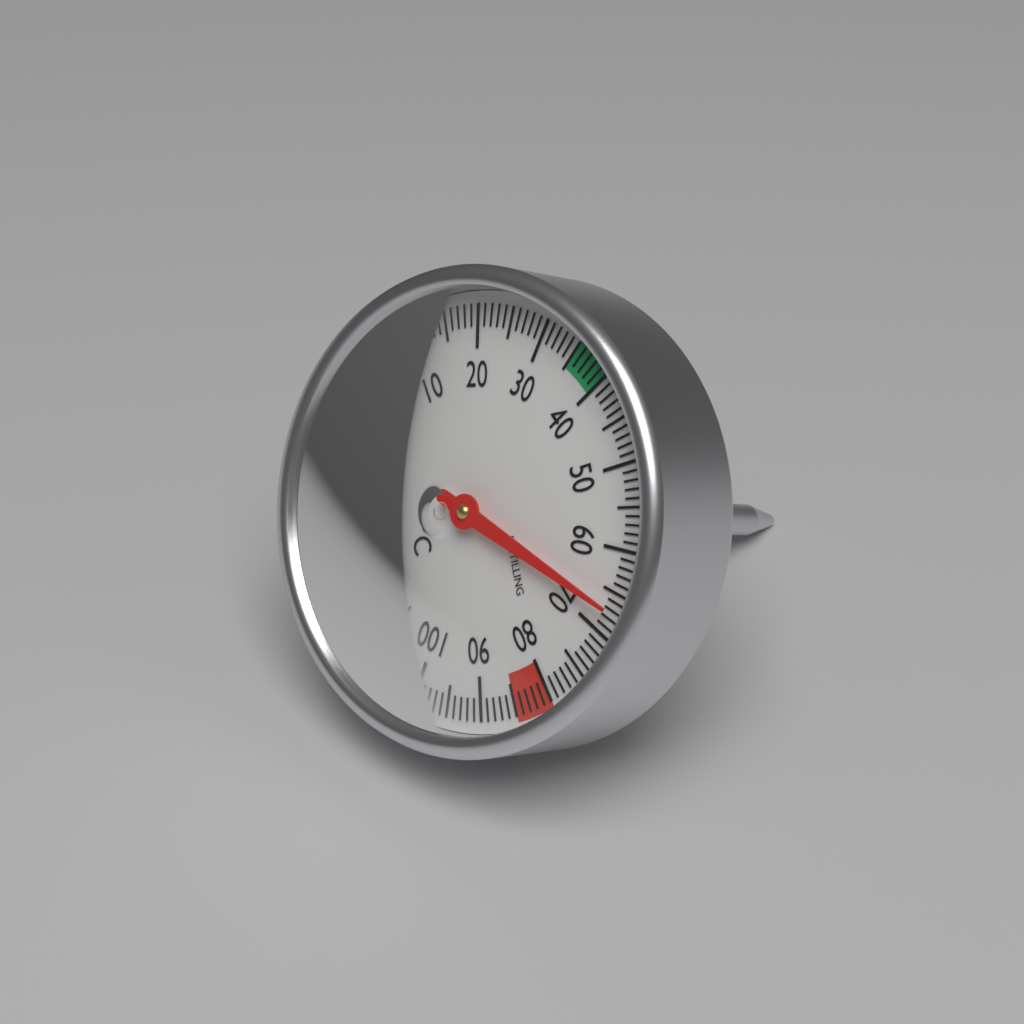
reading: 67 °C
